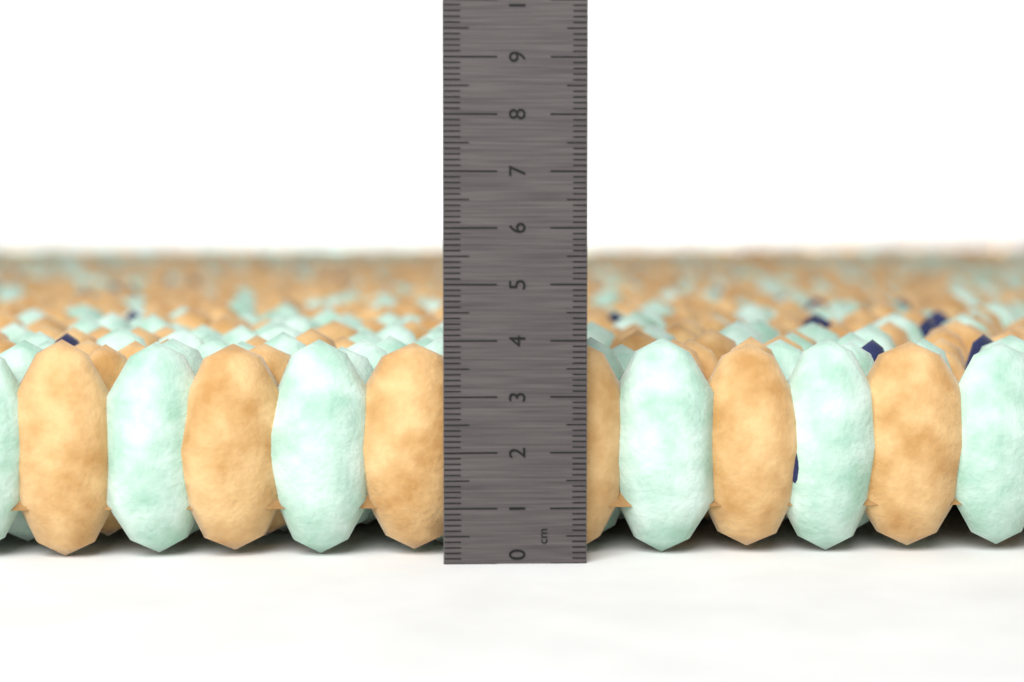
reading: 4.0 cm
